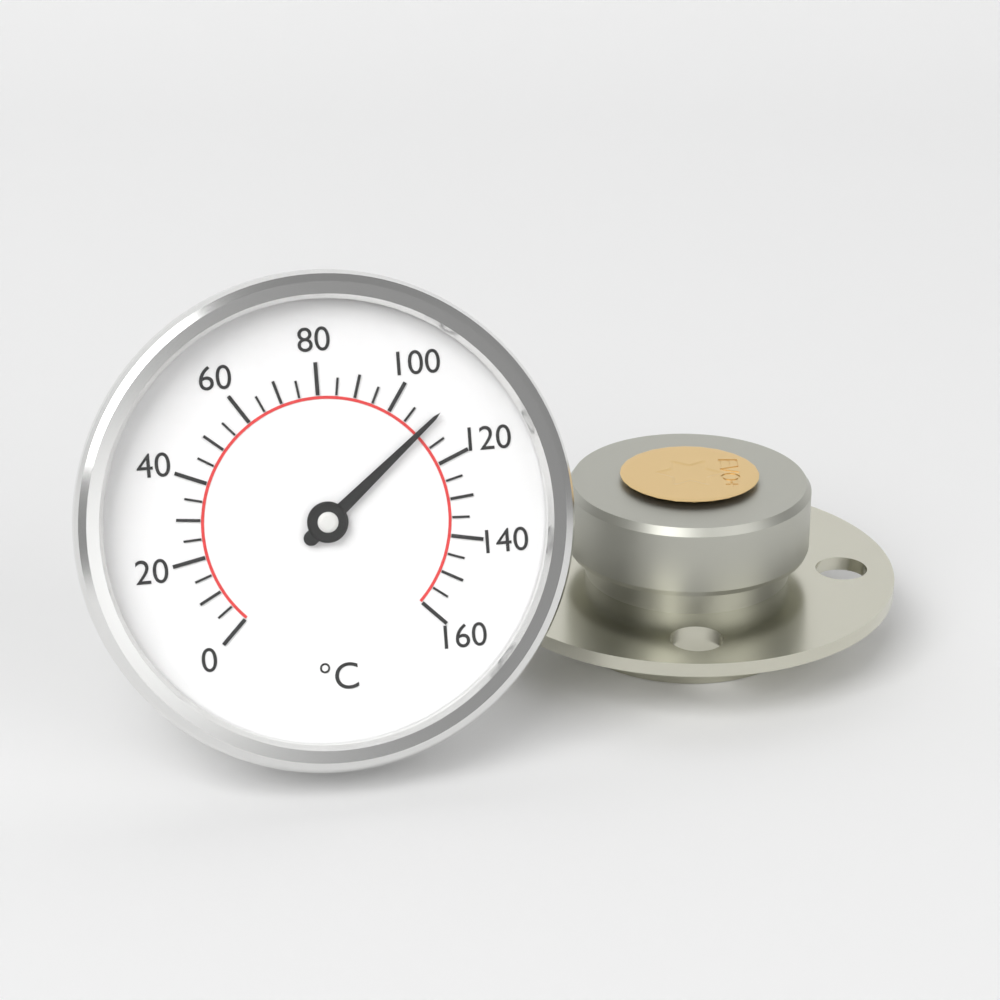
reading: 110 °C
